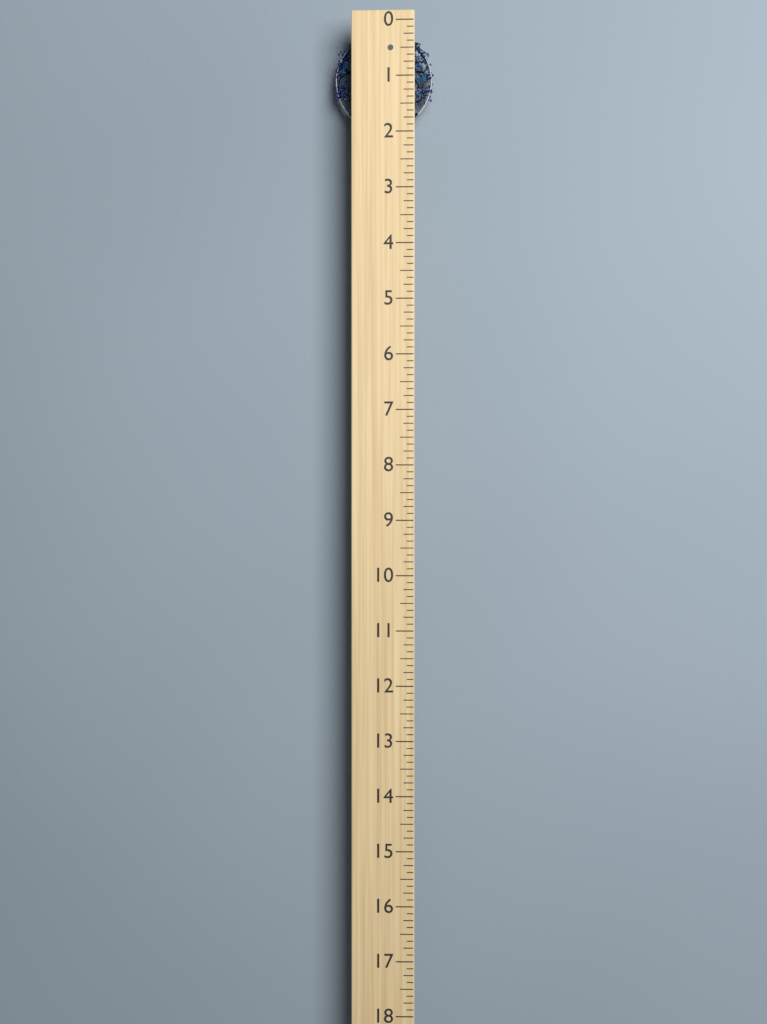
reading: 1.875 (no unit)
